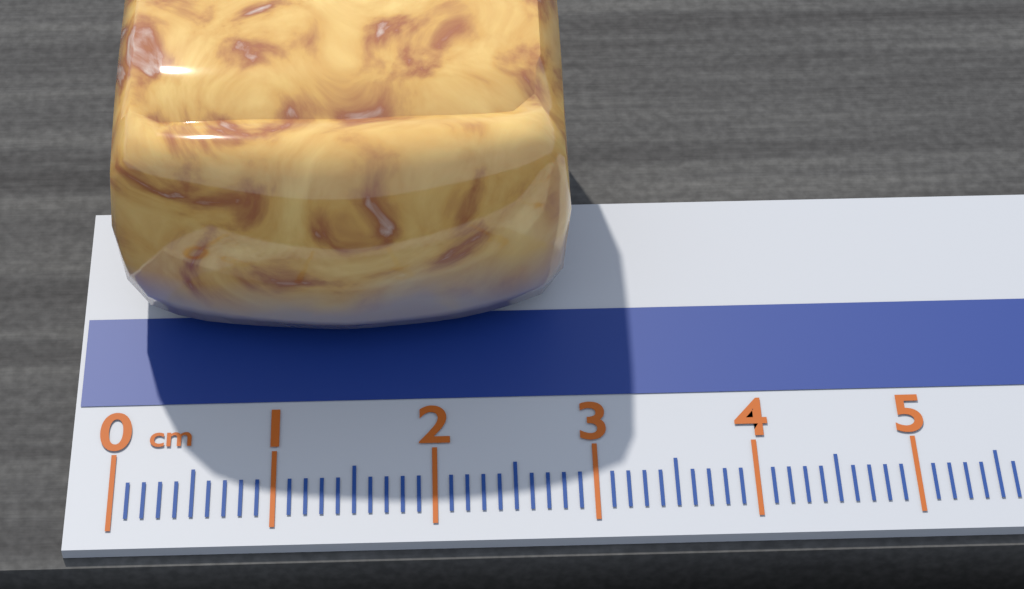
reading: 2.9 cm
